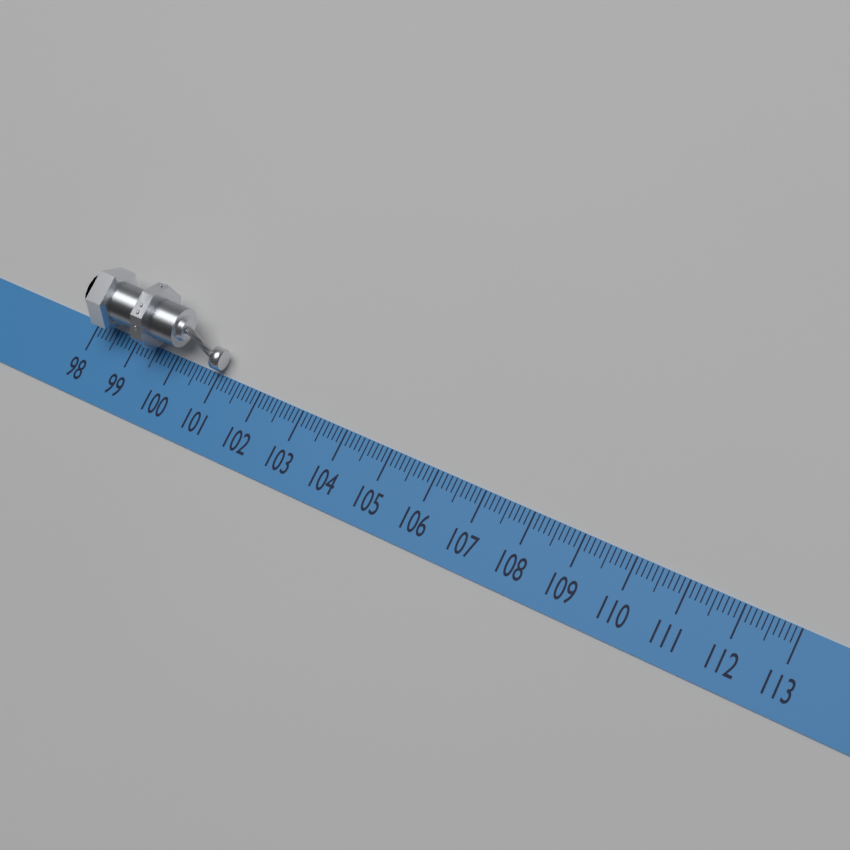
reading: 101.1 (no unit)
